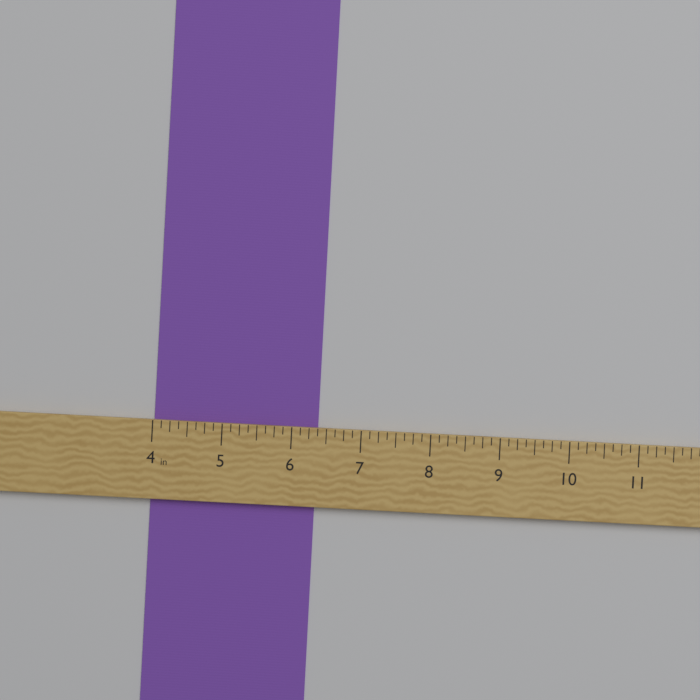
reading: 6.375 in
